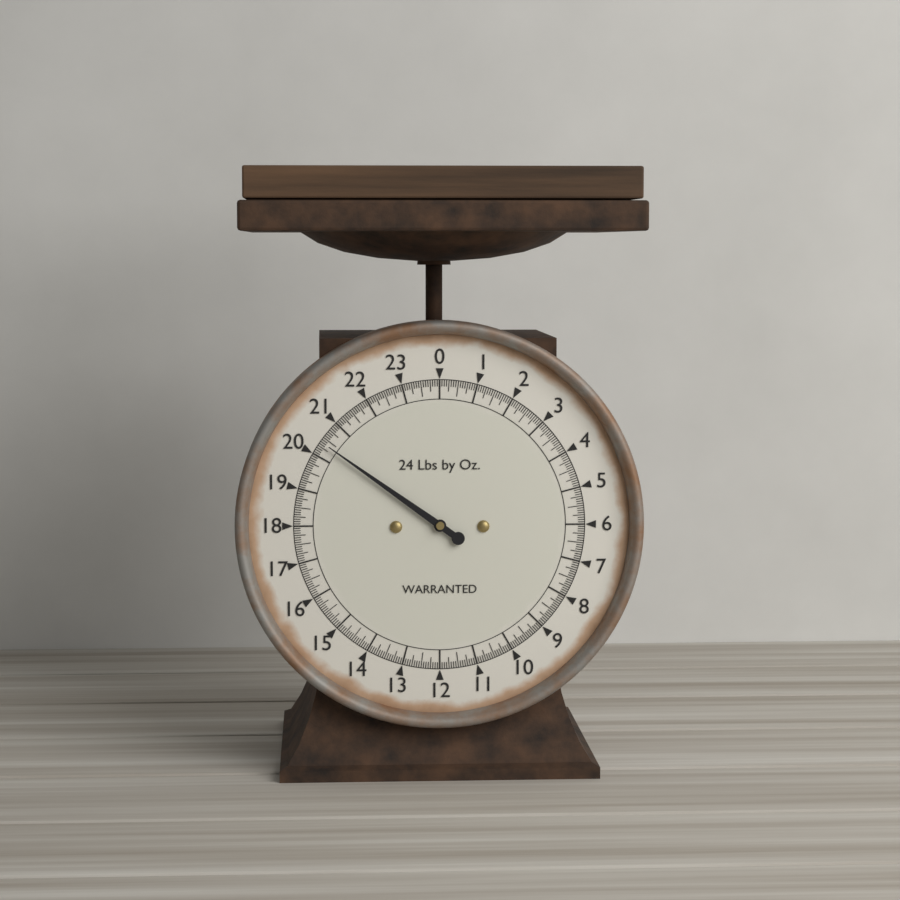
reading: 20.3750 lb
